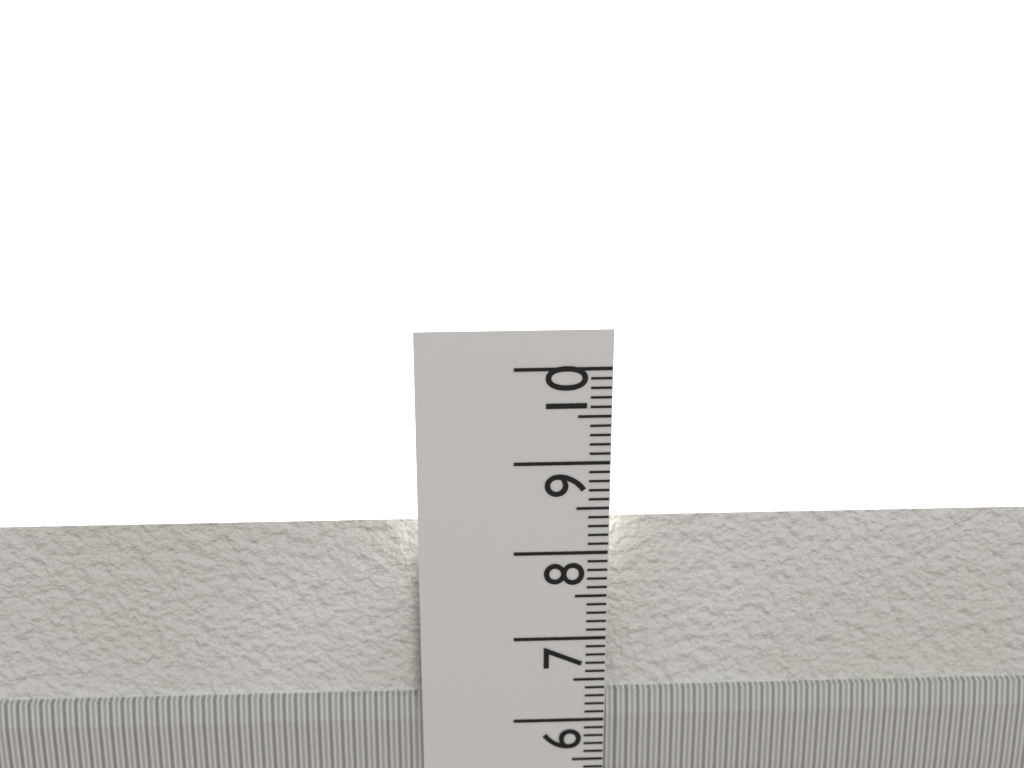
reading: 8.3 cm
